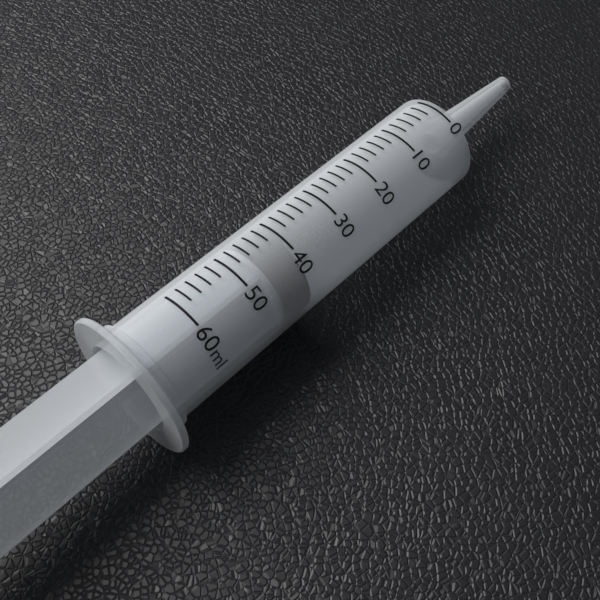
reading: 40 ml
